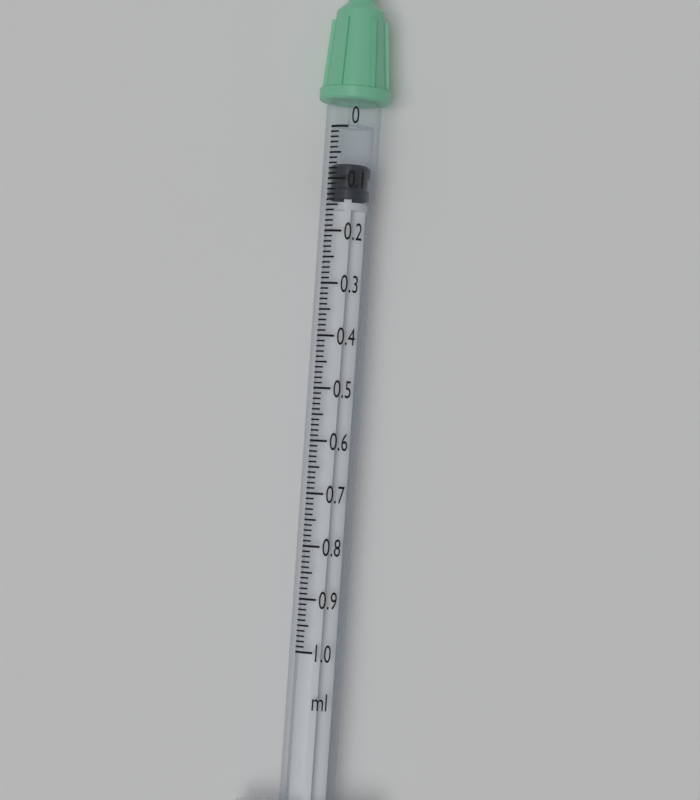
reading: 0.07 ml
